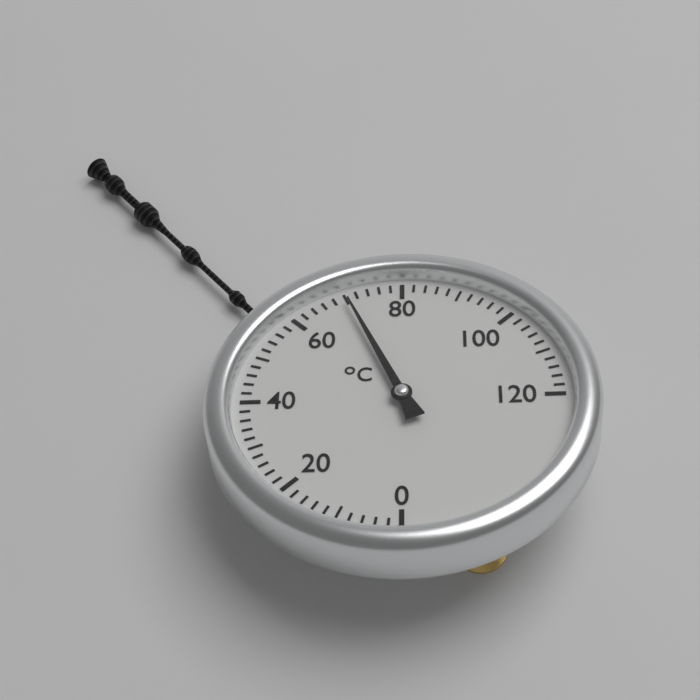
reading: 70 °C
